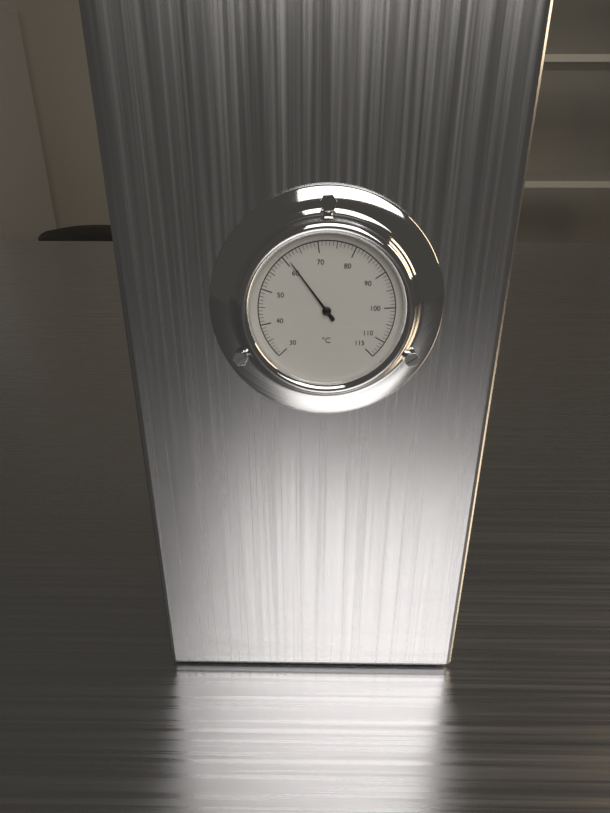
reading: 61 °C
